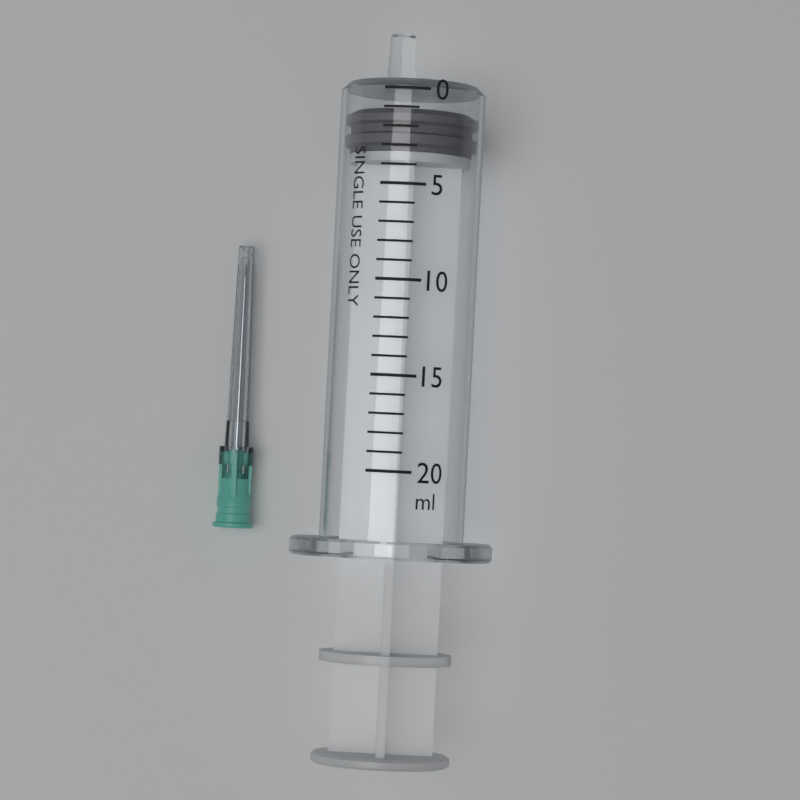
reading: 1 ml
